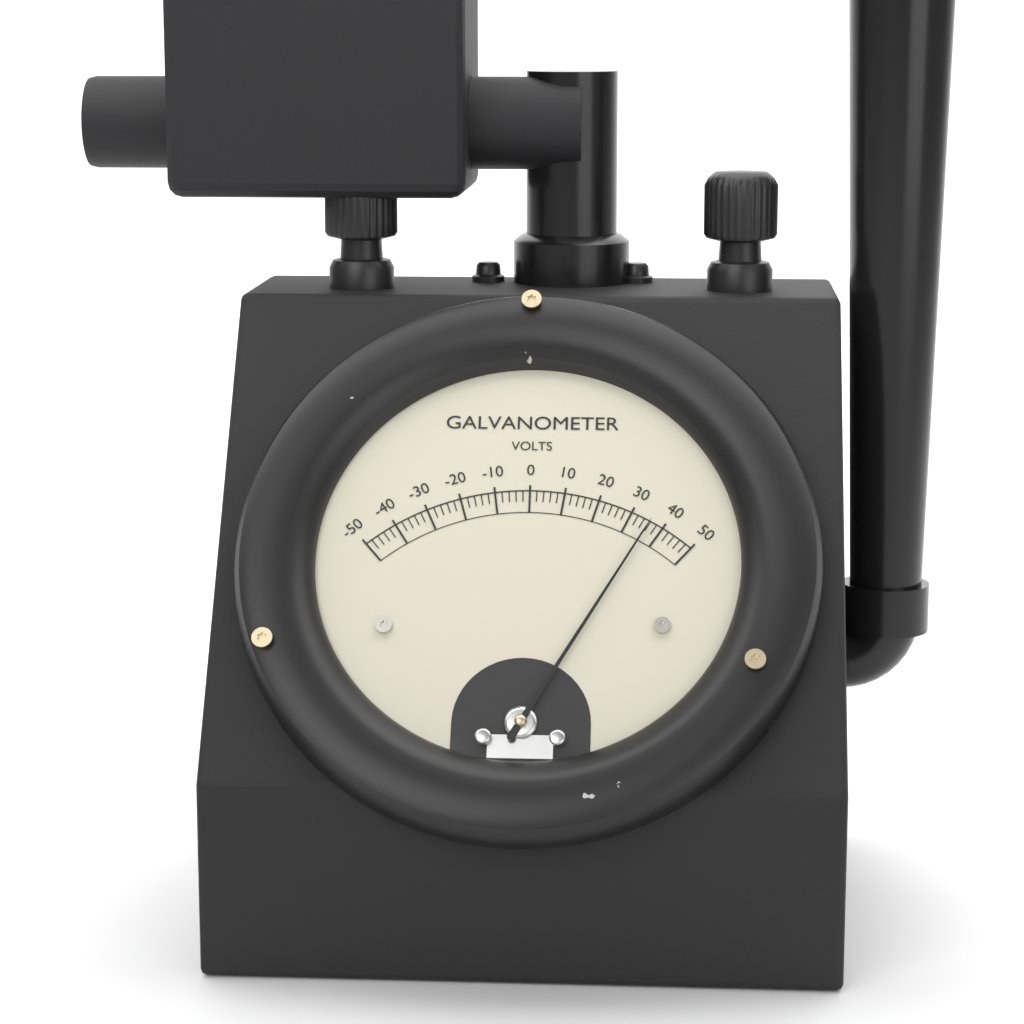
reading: 36 V
